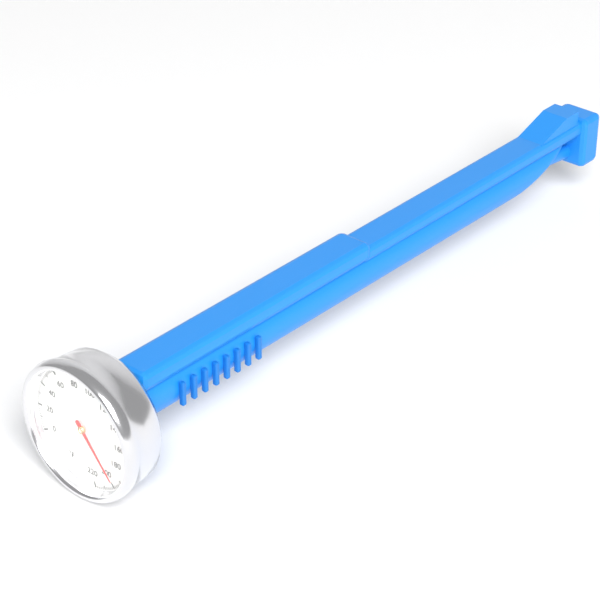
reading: 198 °F
